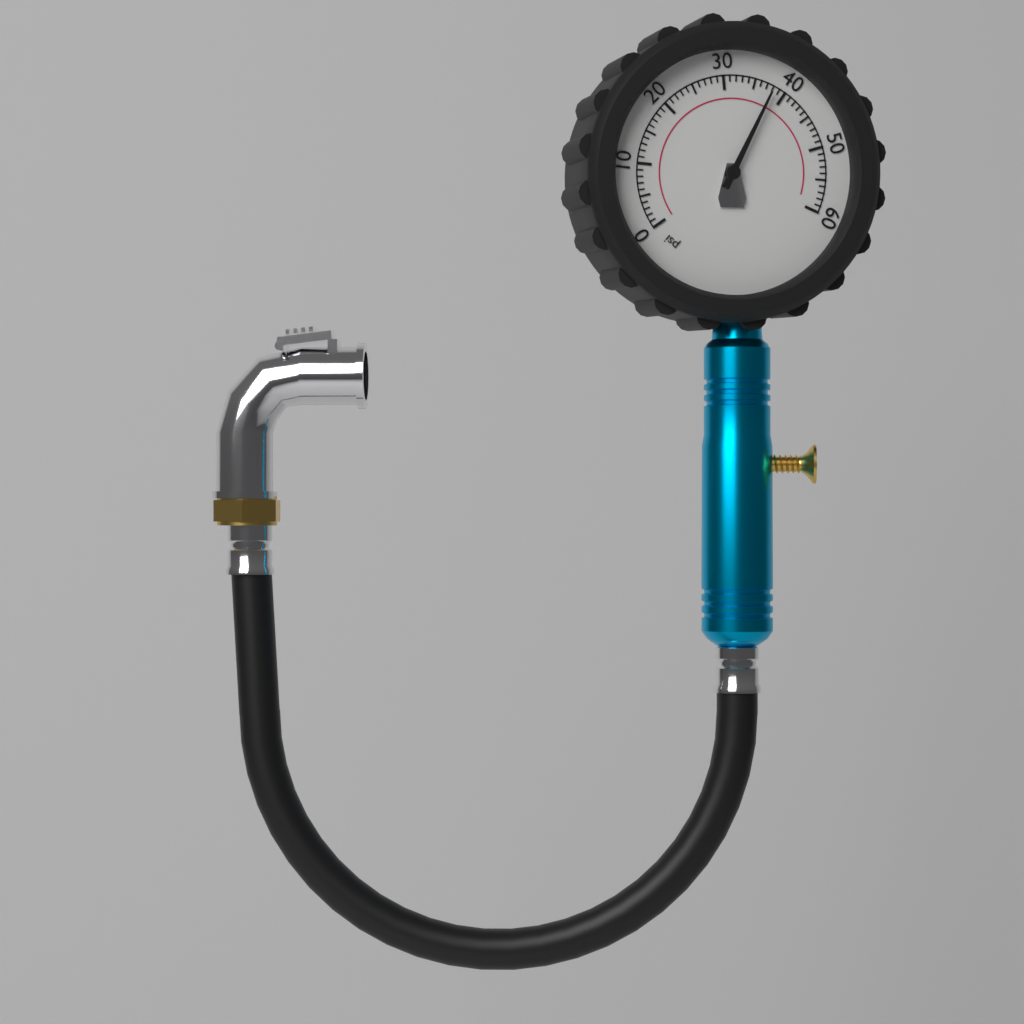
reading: 38 psi
